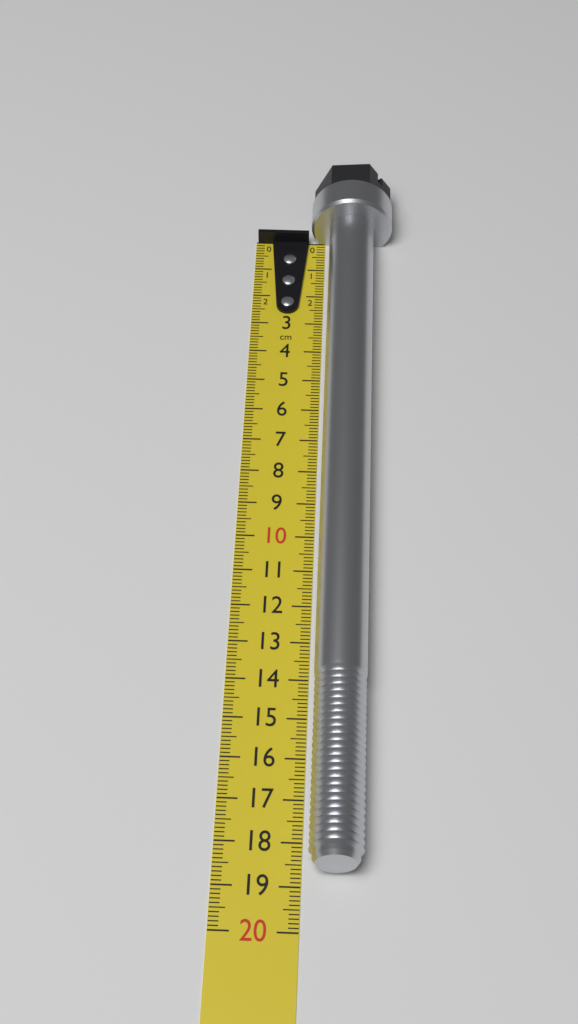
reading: 18.7 cm
